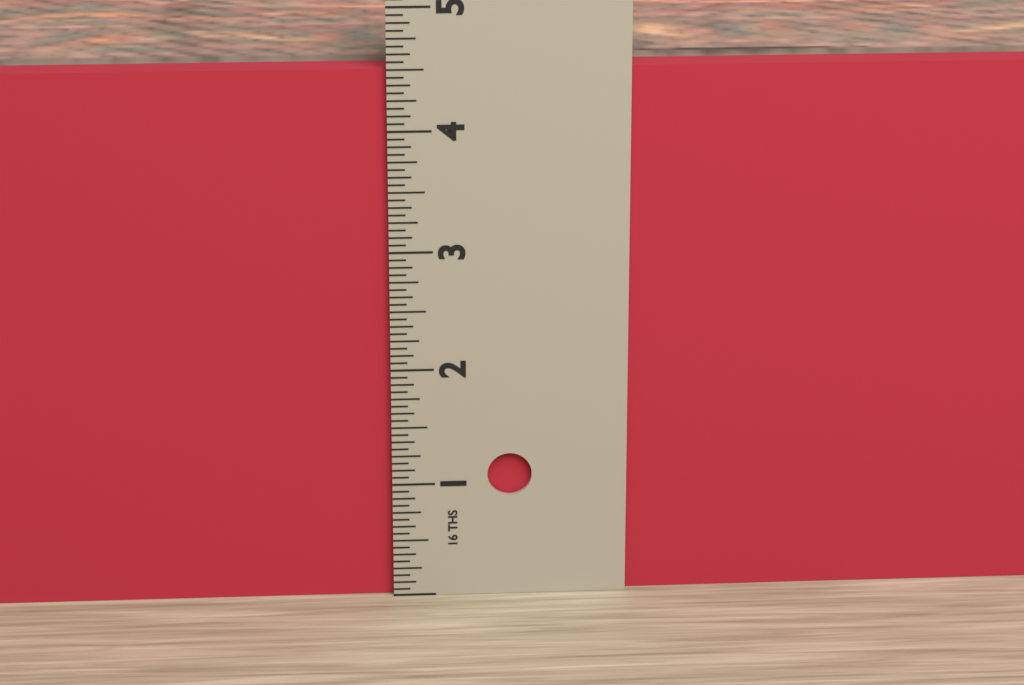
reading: 4.5000 in
